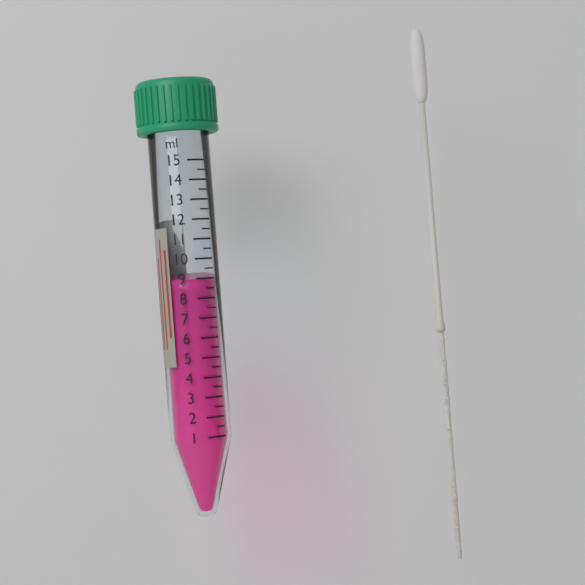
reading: 9.0 ml
